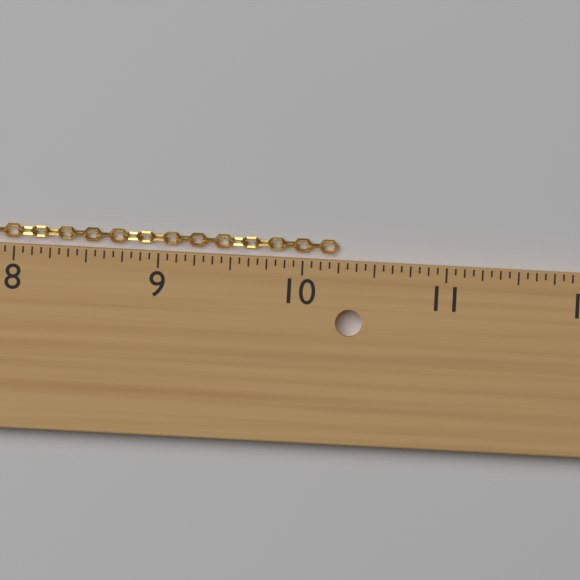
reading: 10.2500 in
